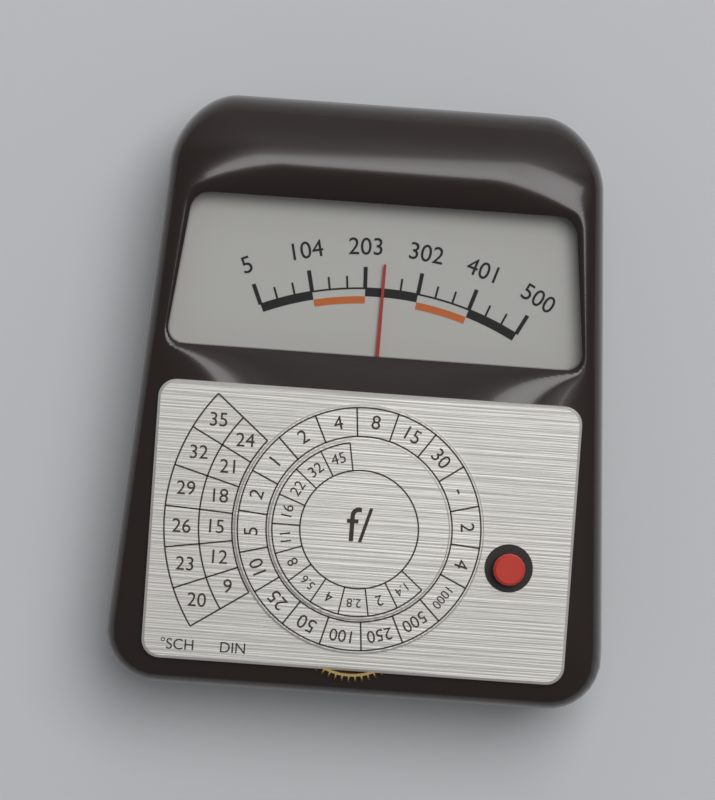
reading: 236 (no unit)
